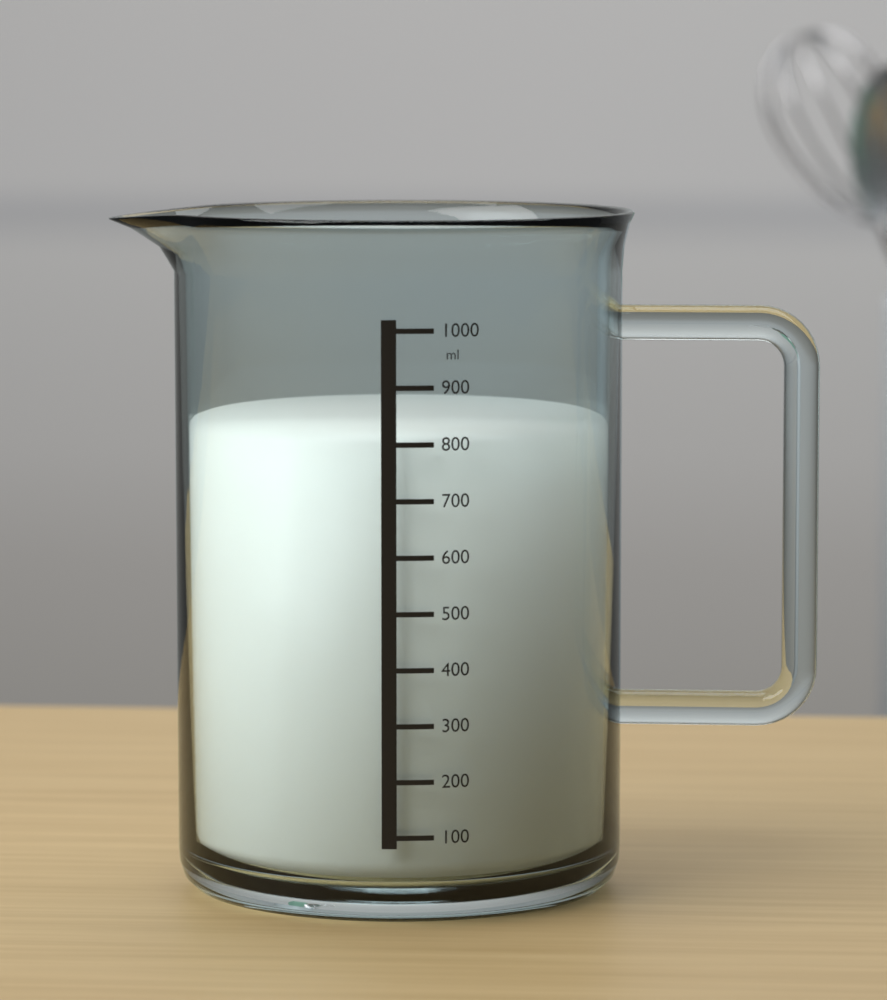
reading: 800 ml
